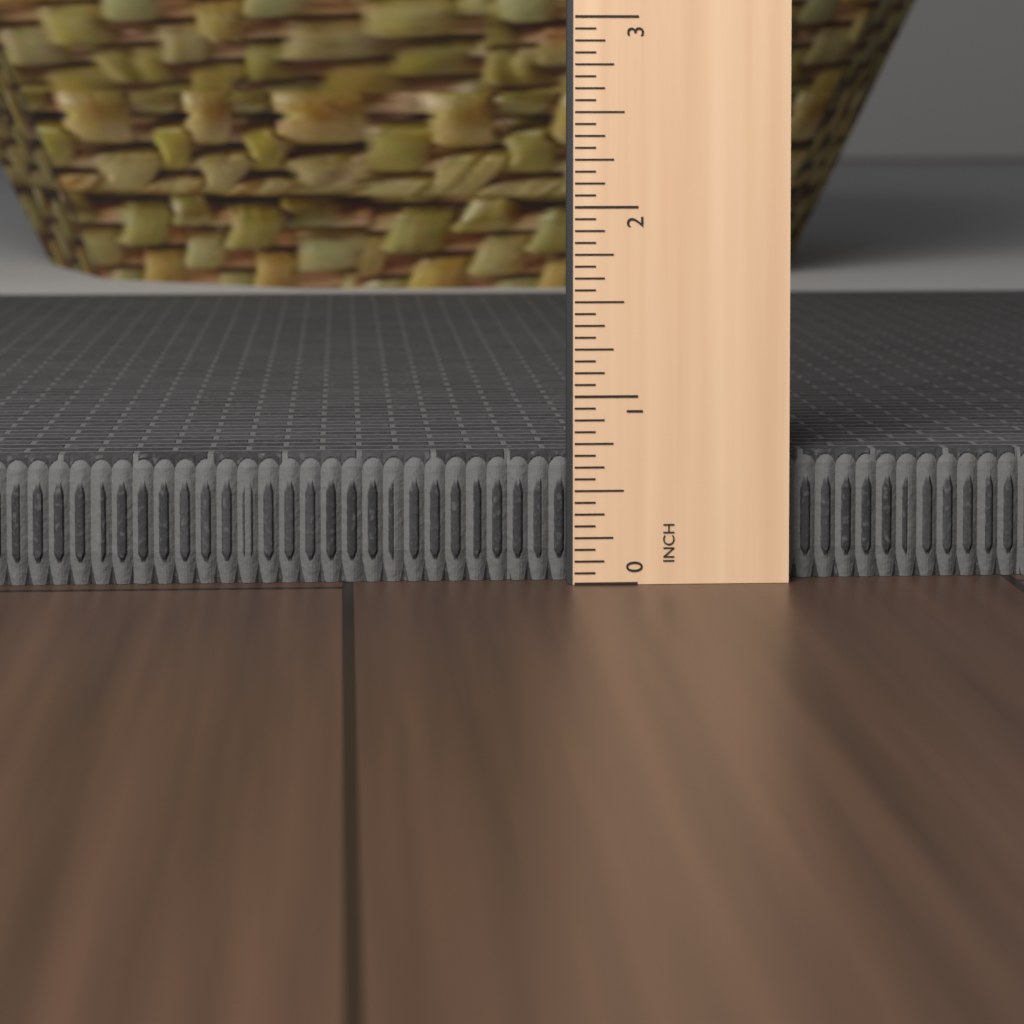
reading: 0.6875 in
